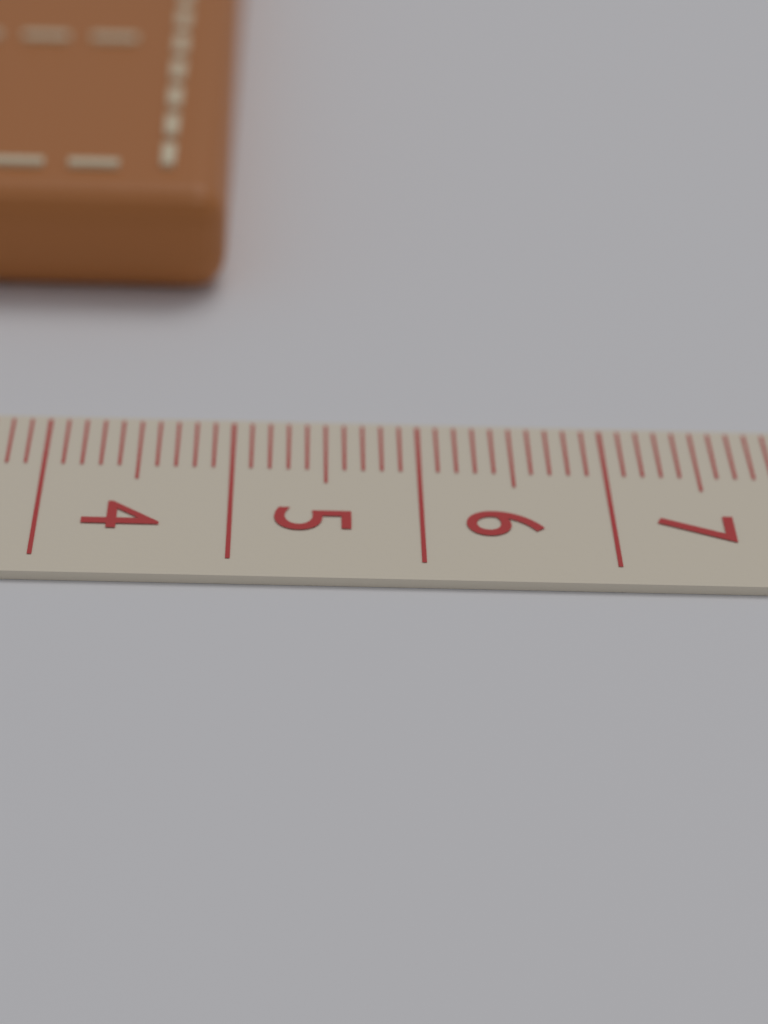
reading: 4.9 cm
